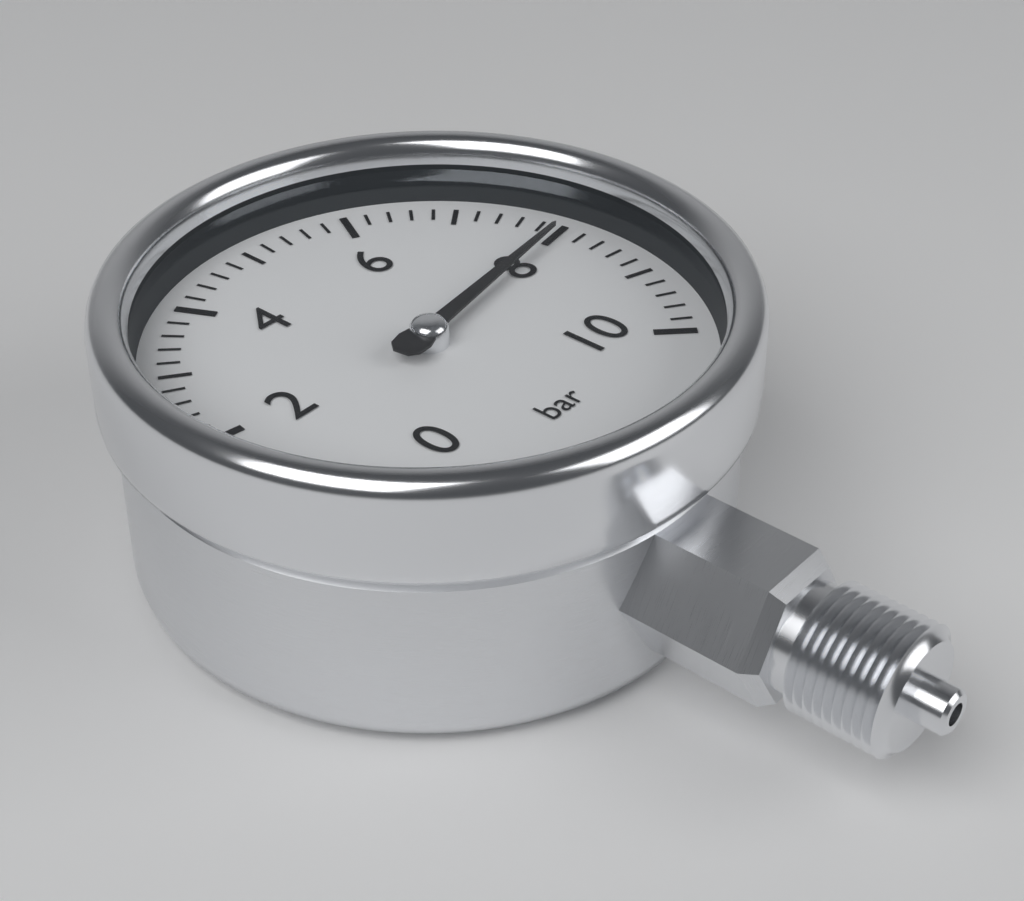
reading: 8.0 bar
